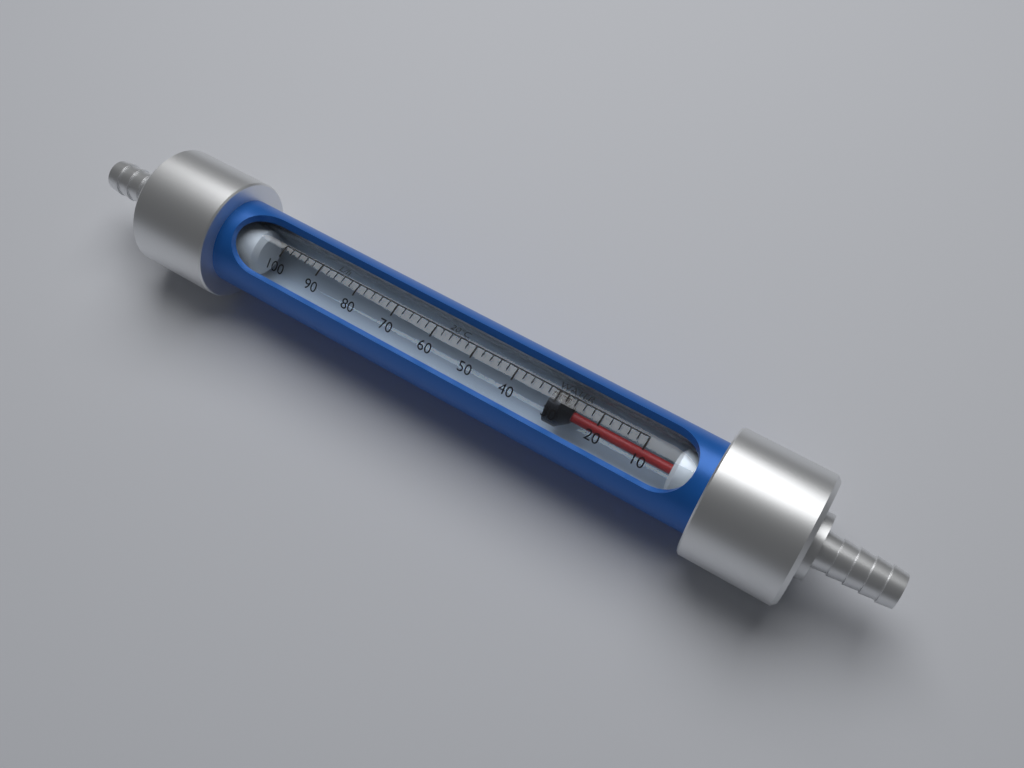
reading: 32 L/h
